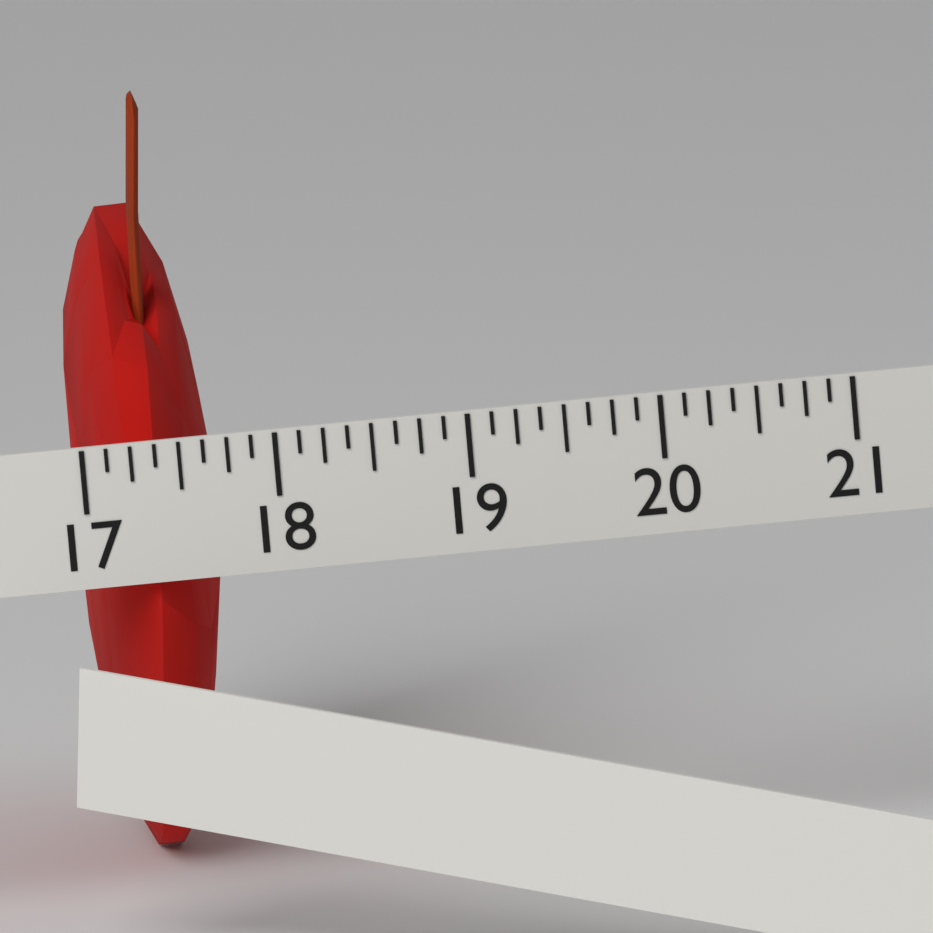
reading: 17.750 (no unit)
